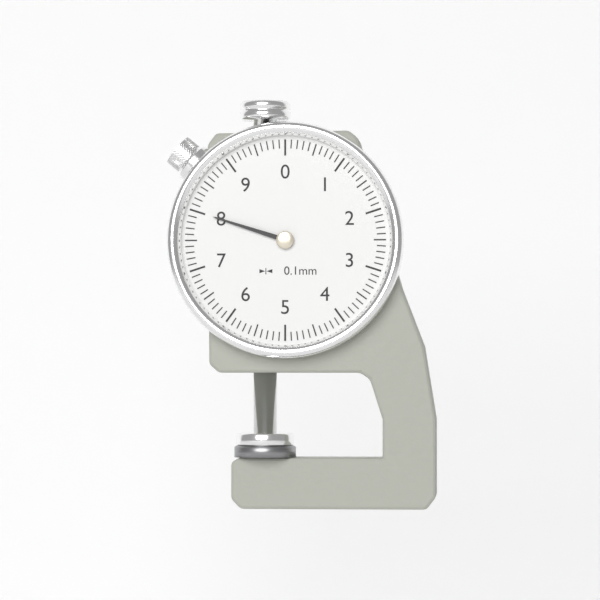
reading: 8.0 mm
